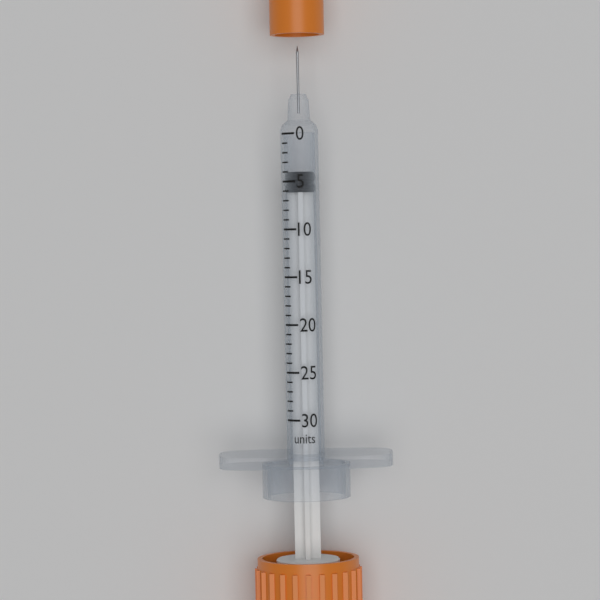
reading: 4 units
